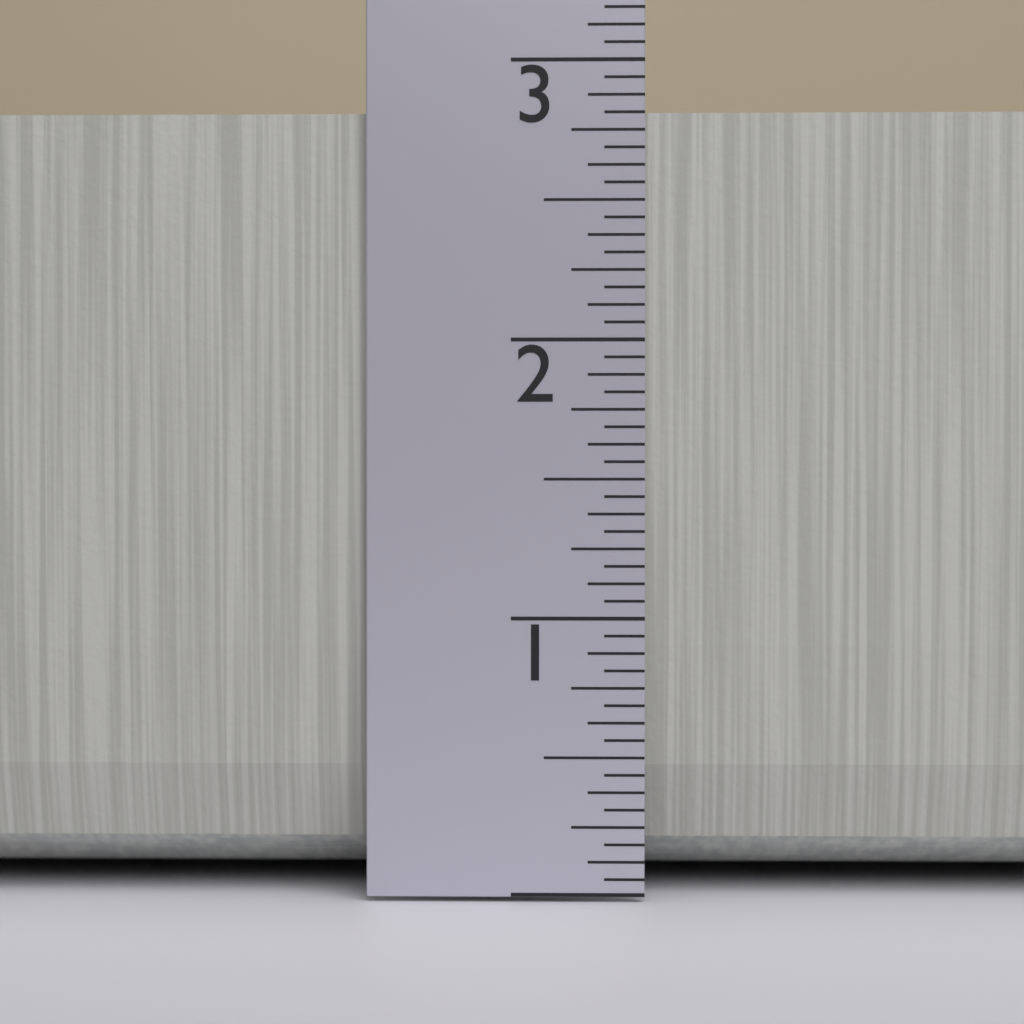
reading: 2.8125 in
